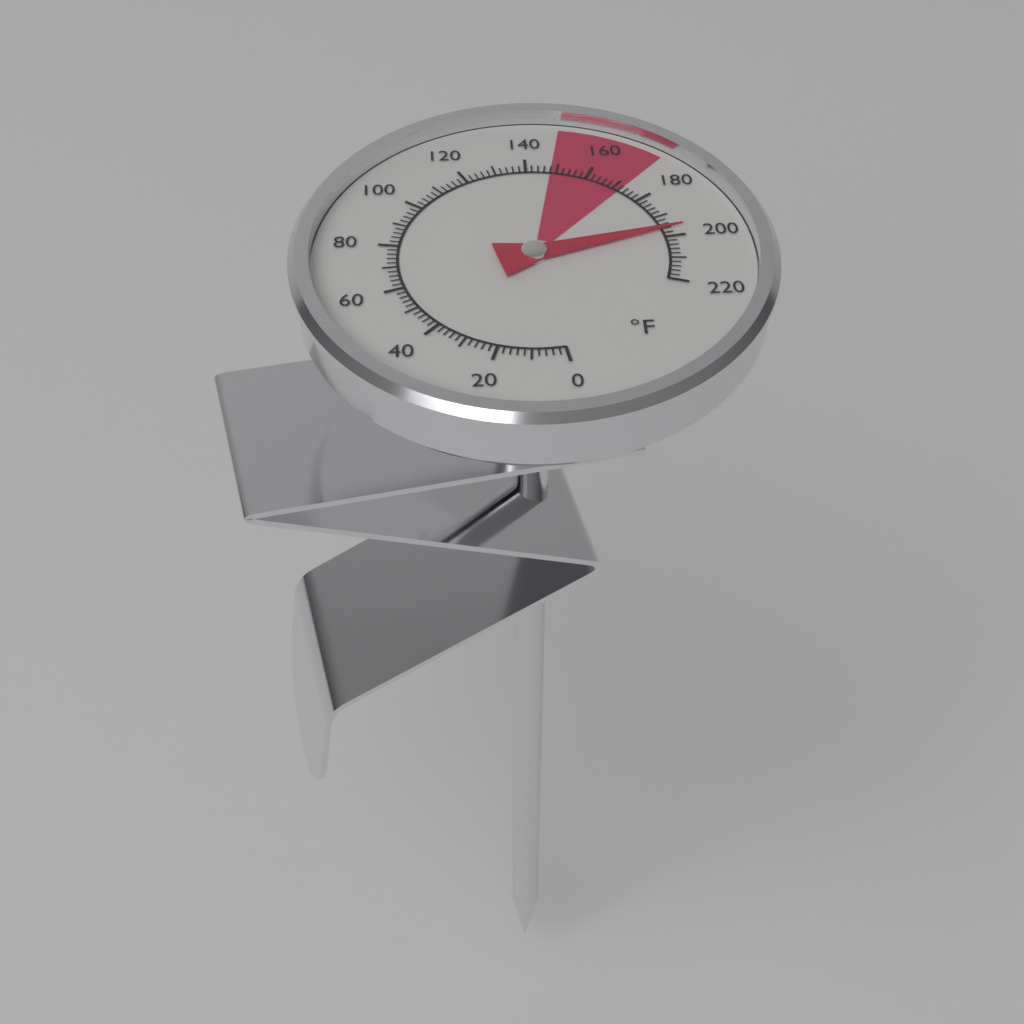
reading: 196 °F
